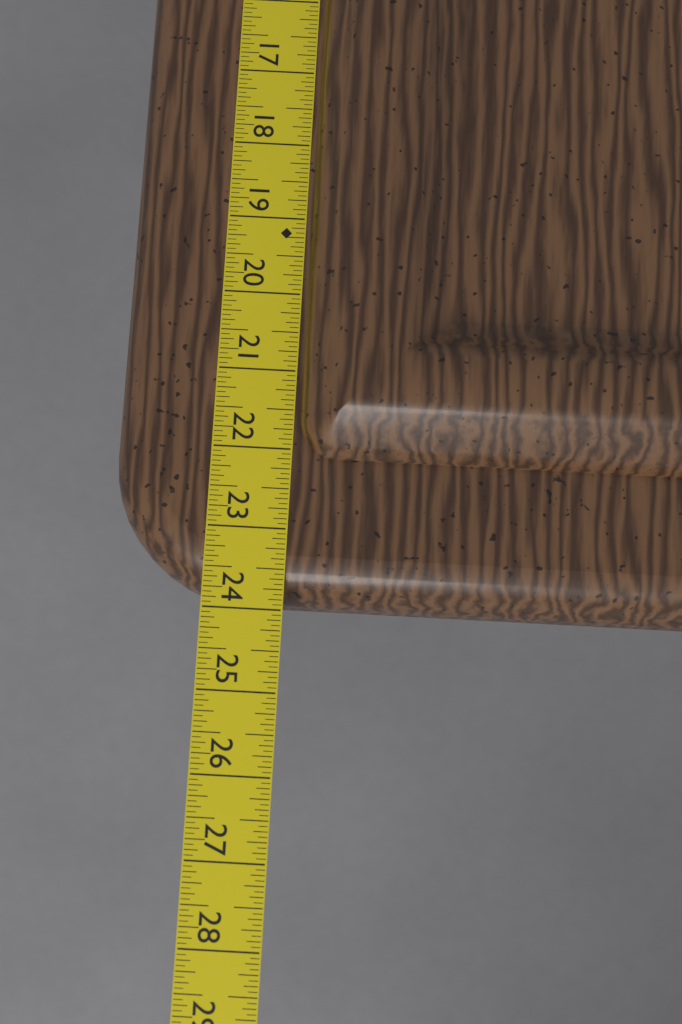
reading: 23.8750 in
